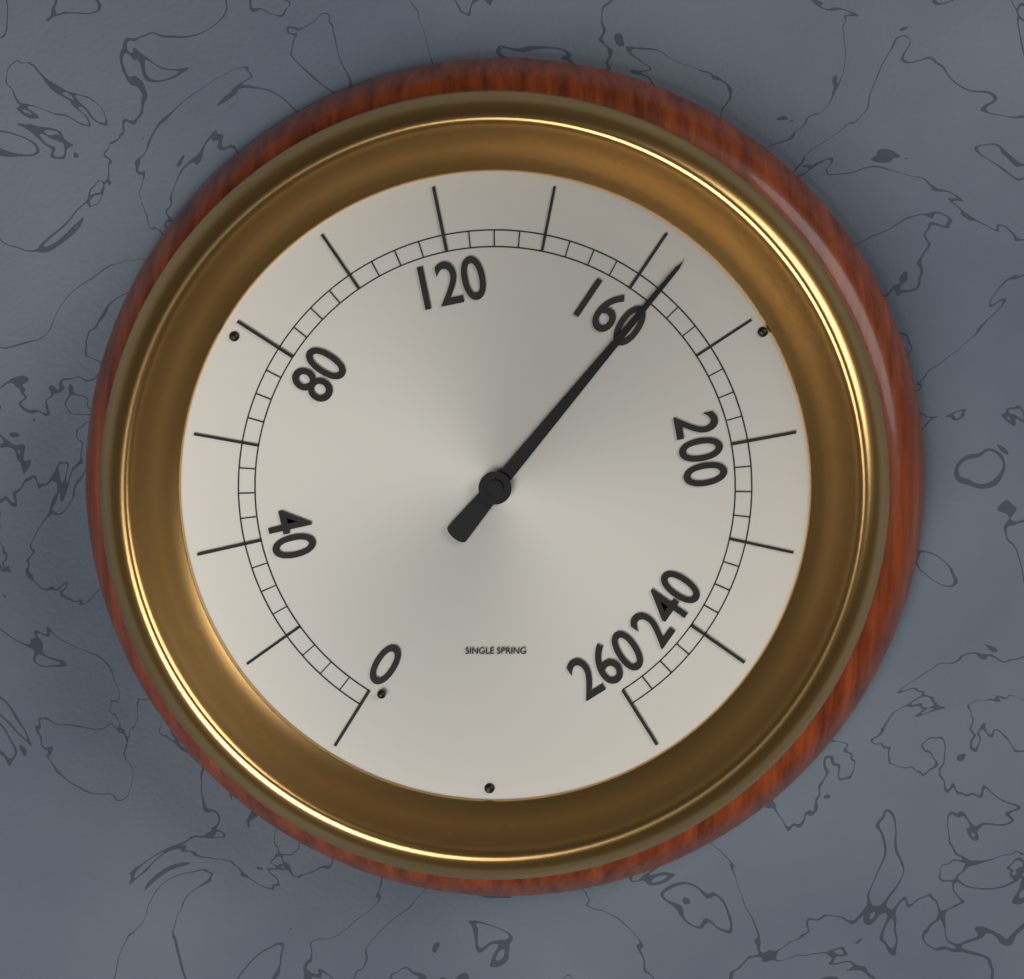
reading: 165 (no unit)
